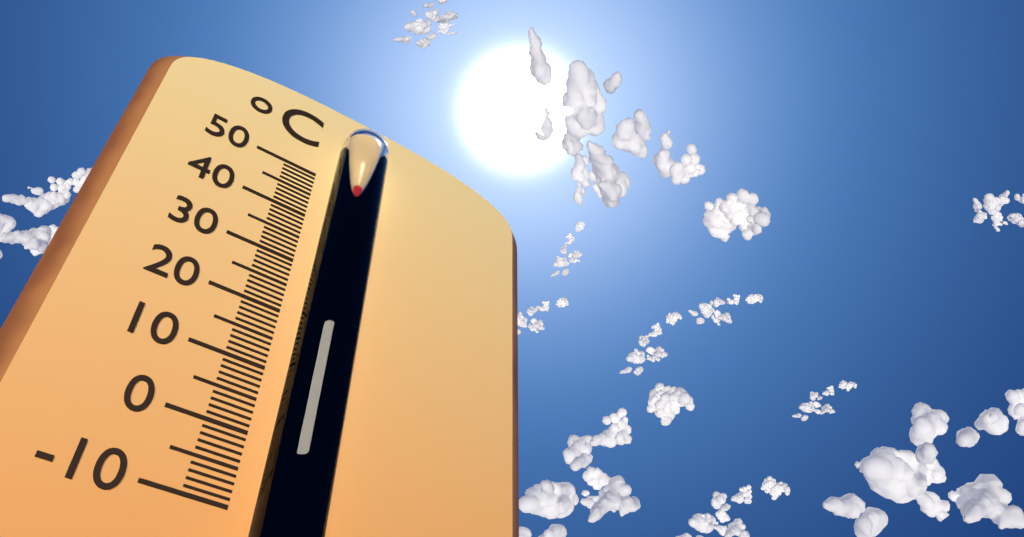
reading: 45 °C
